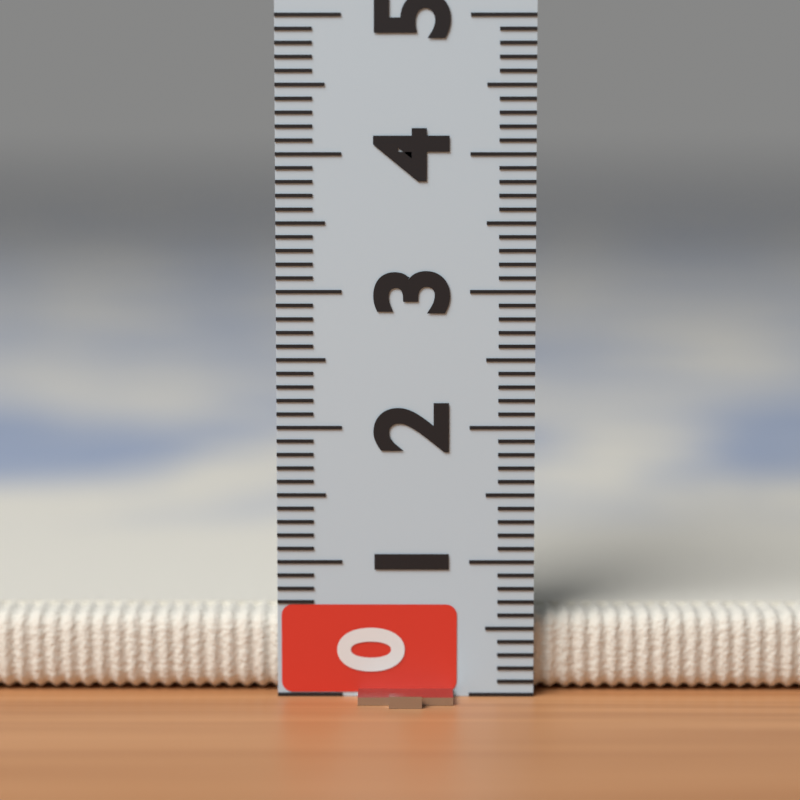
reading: 0.6 (no unit)
